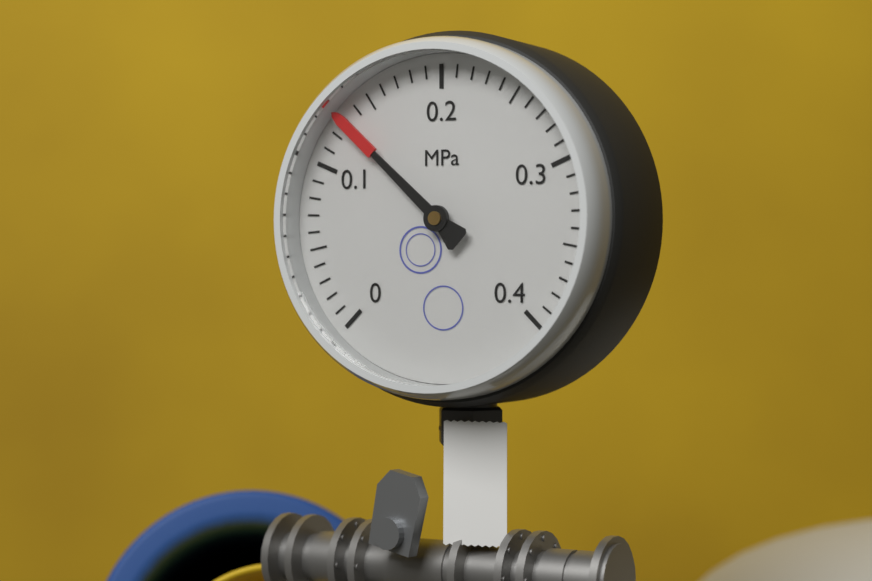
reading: 0.13 MPa
